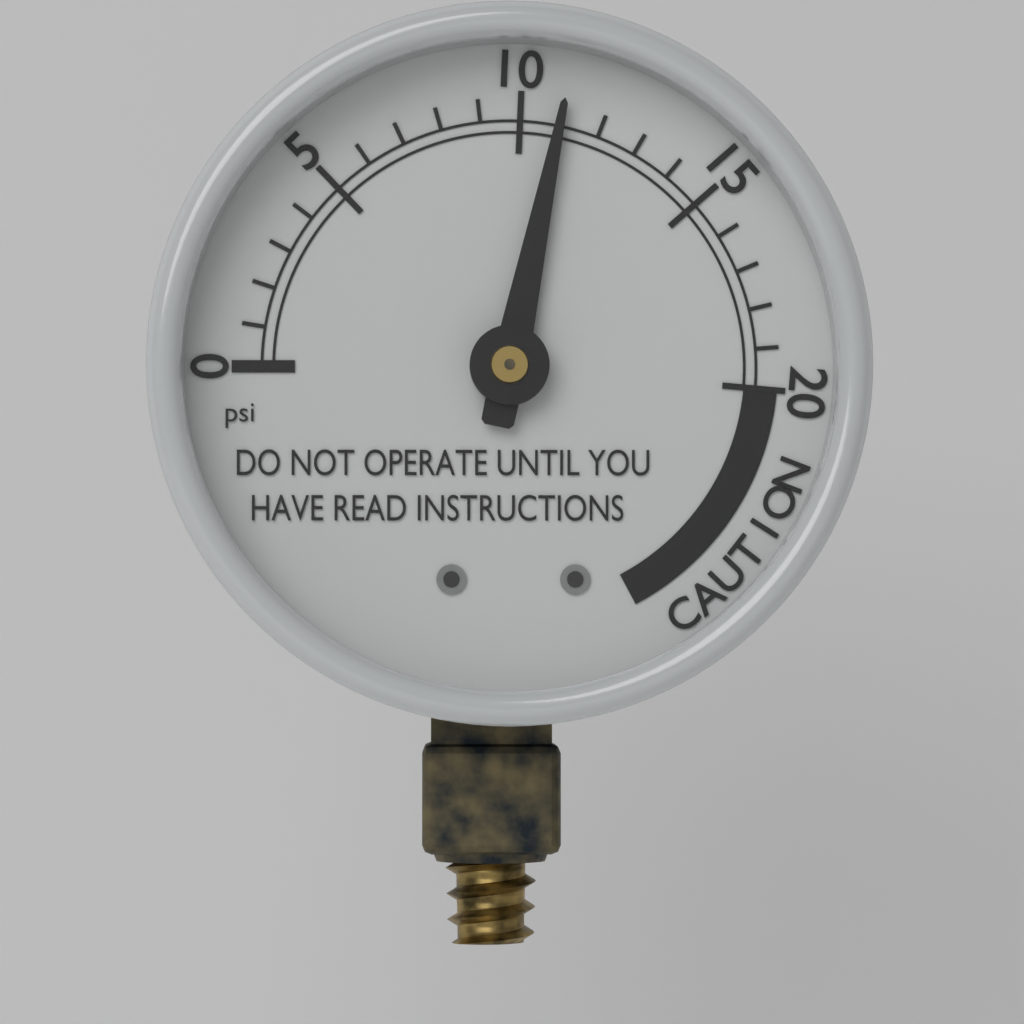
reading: 11 psi
